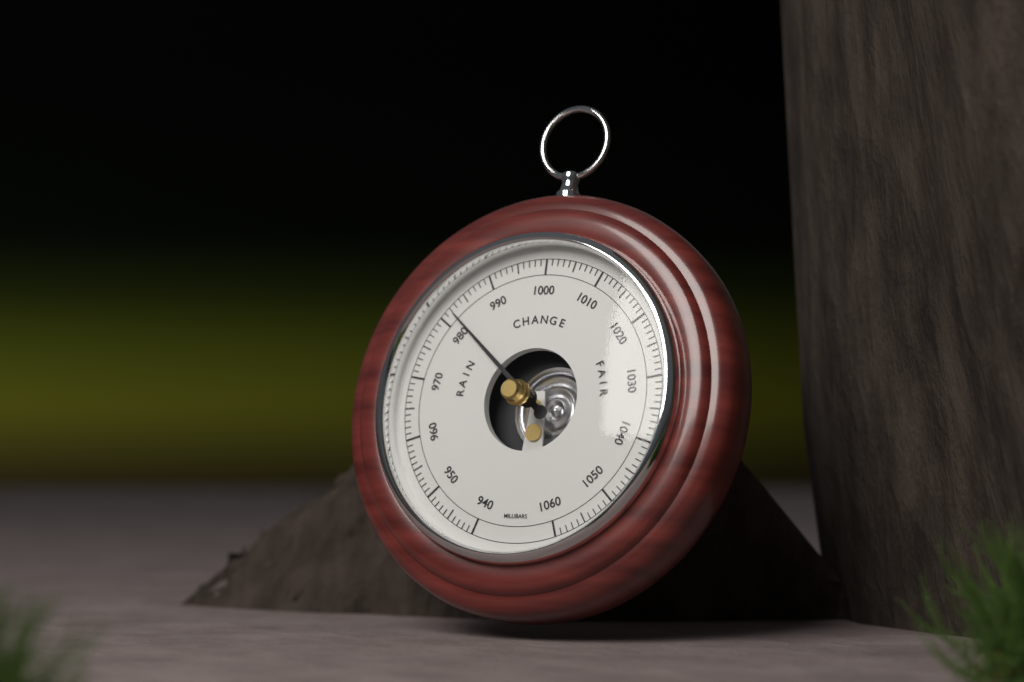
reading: 982 mbar
